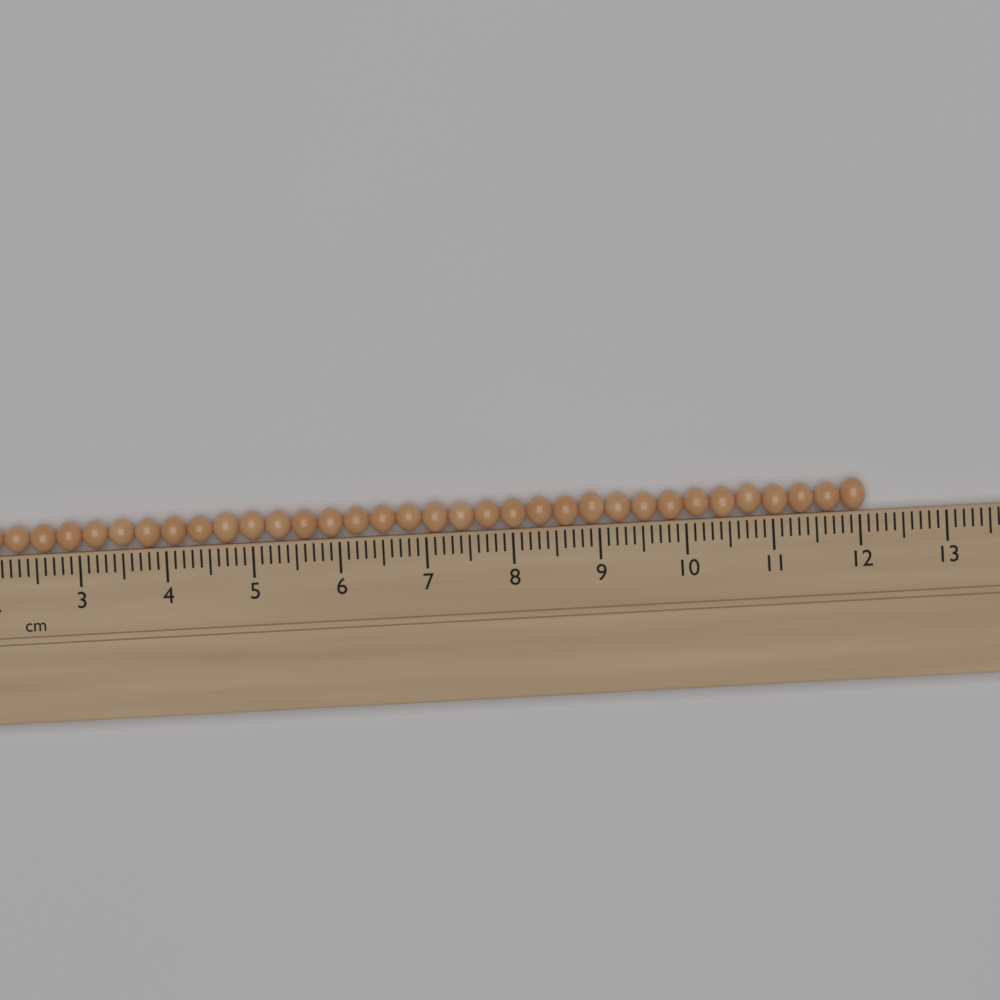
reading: 12.1 cm
